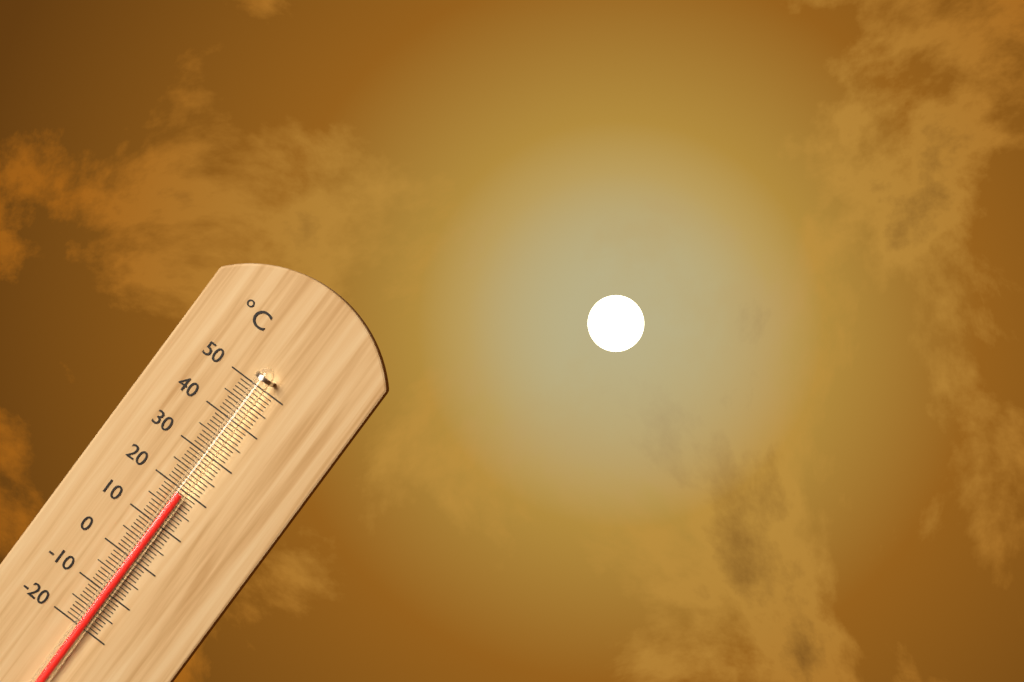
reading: 19 °C
